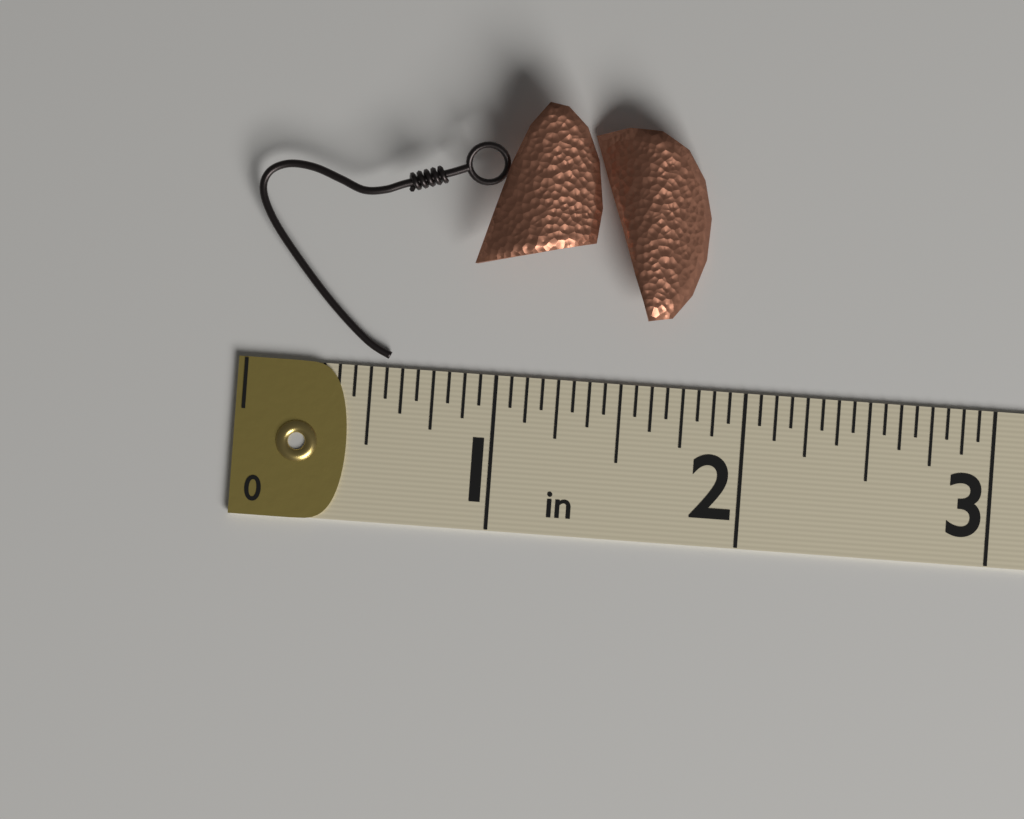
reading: 1.8125 in
